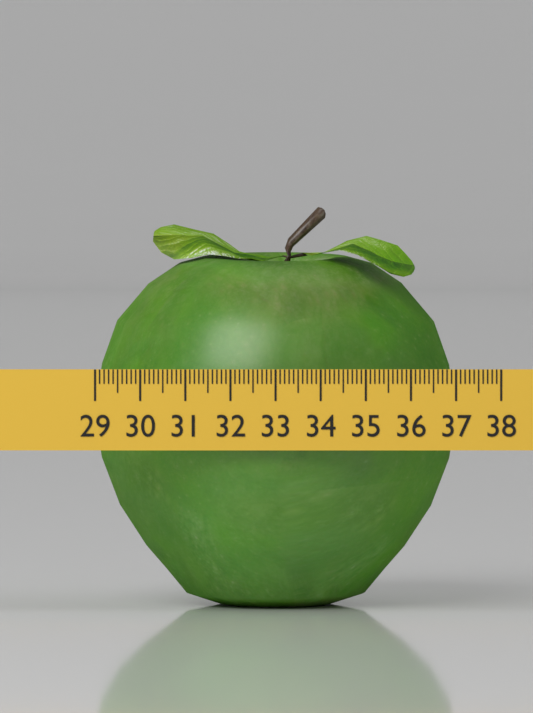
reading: 37.0 (no unit)
